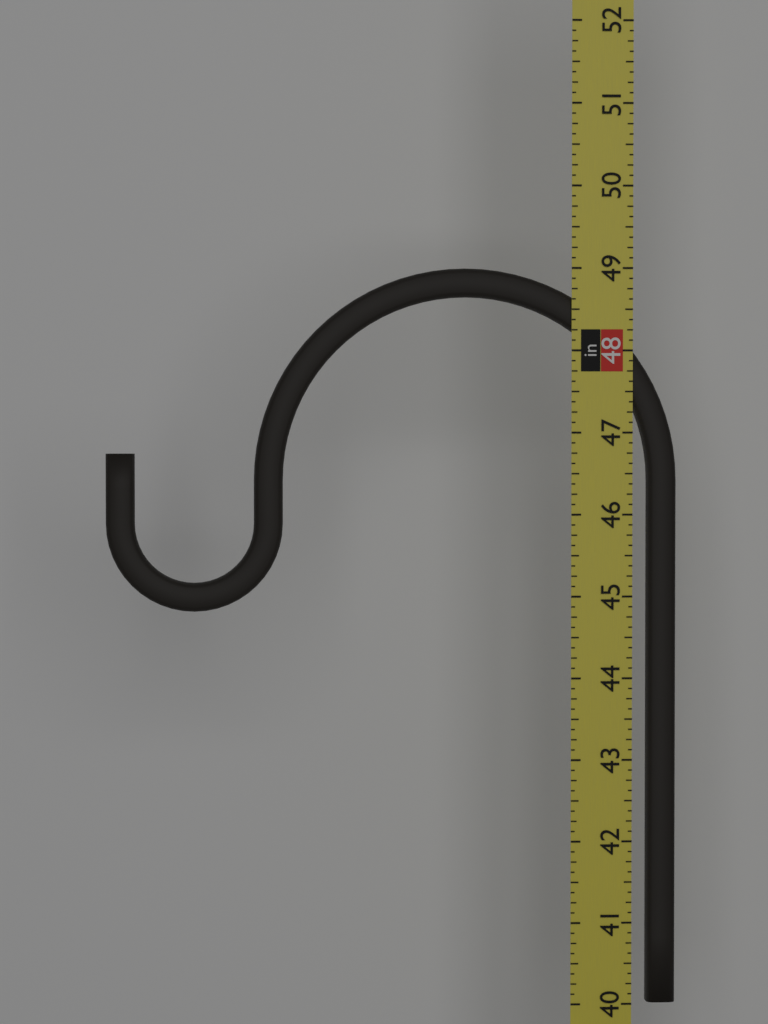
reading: 49.000 in
